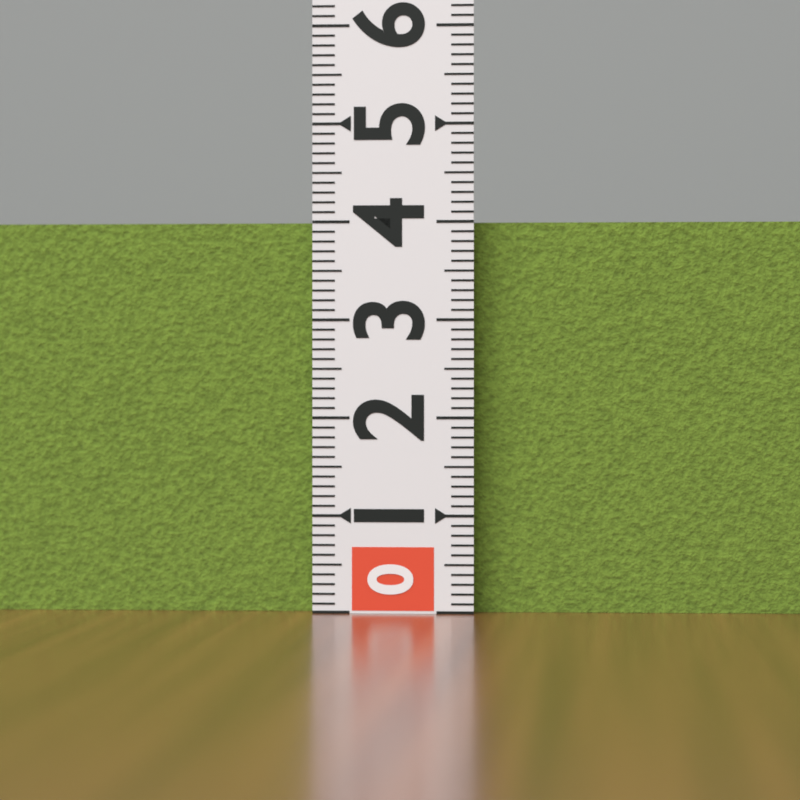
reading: 4.0 (no unit)
